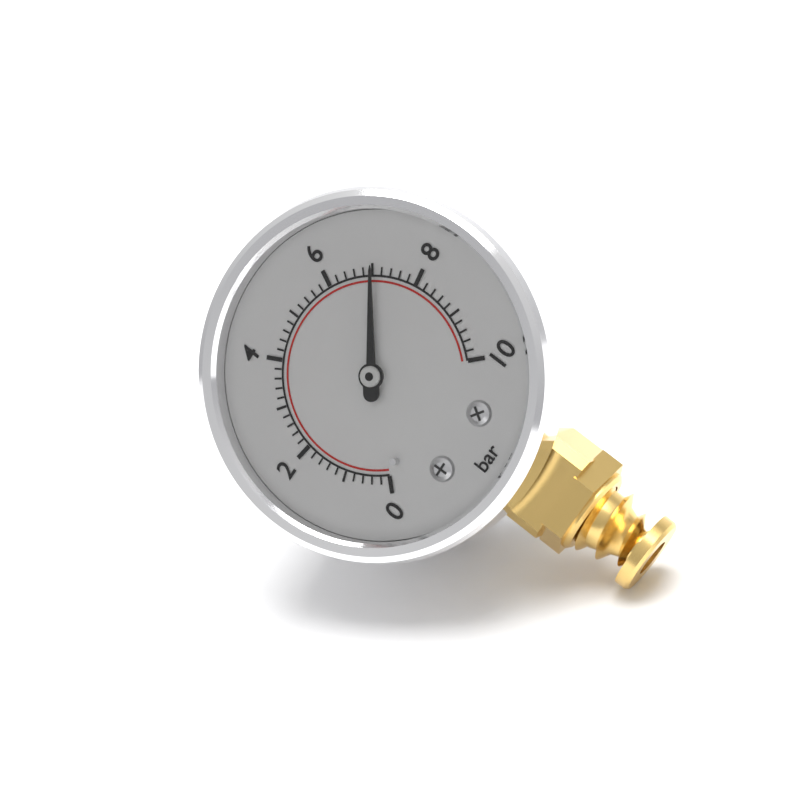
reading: 7.0 bar
